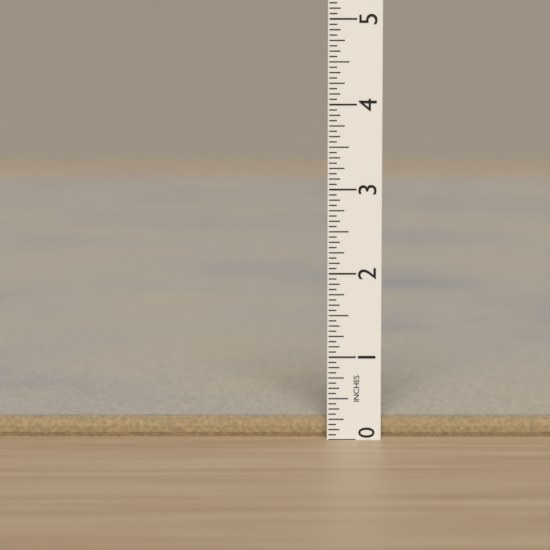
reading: 0.2500 in
